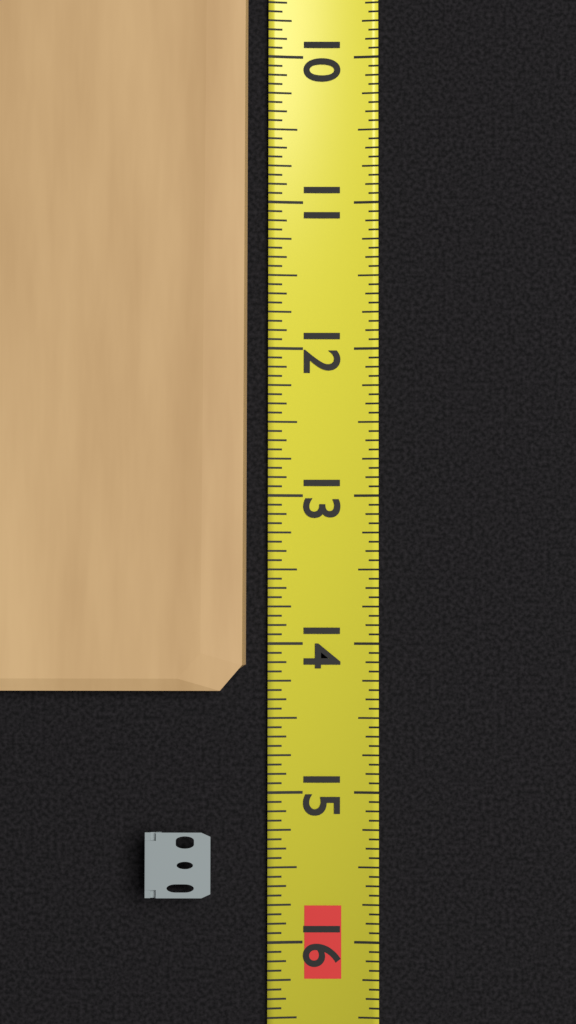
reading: 14.3125 (no unit)
